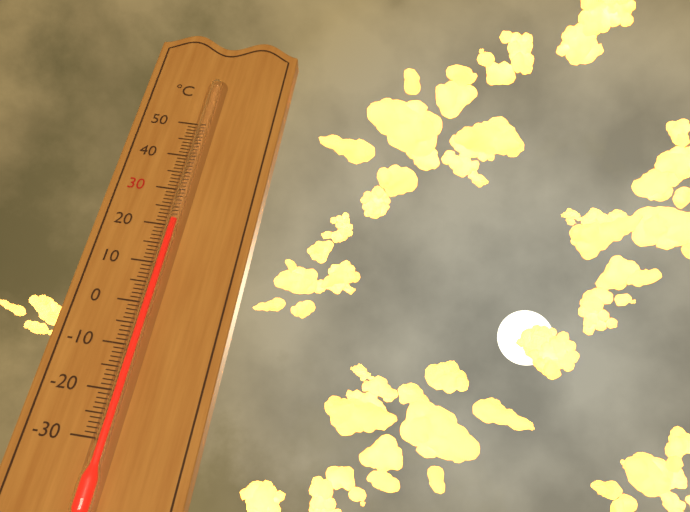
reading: 21 °C
